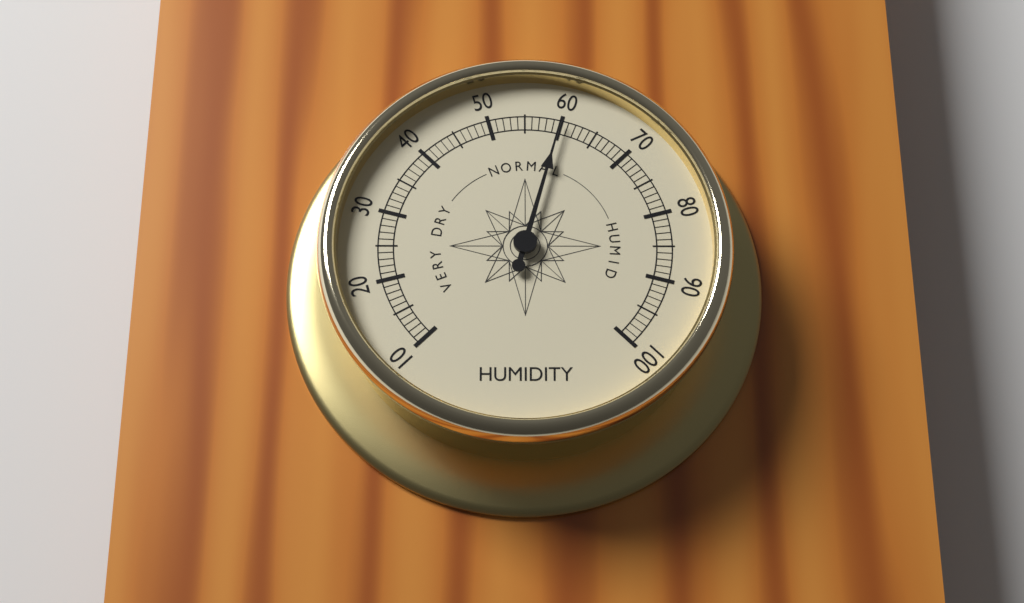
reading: 60 (no unit)
